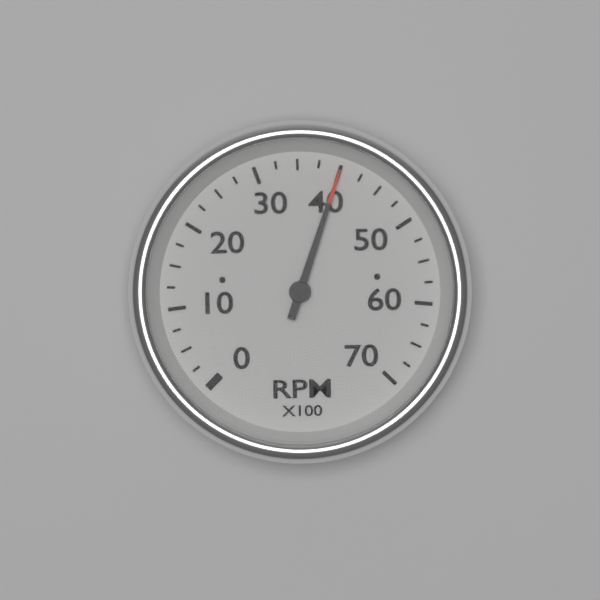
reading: 4000 RPM
